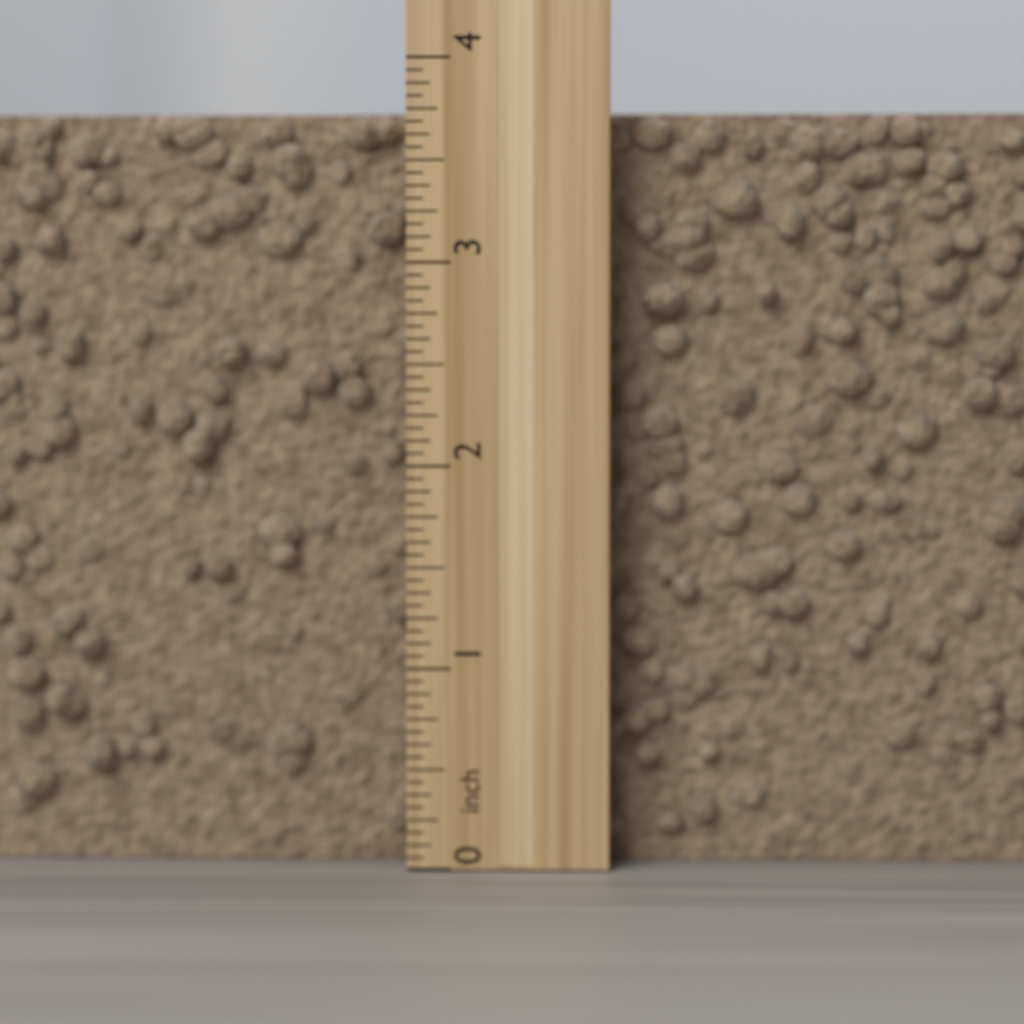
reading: 3.7500 inch
